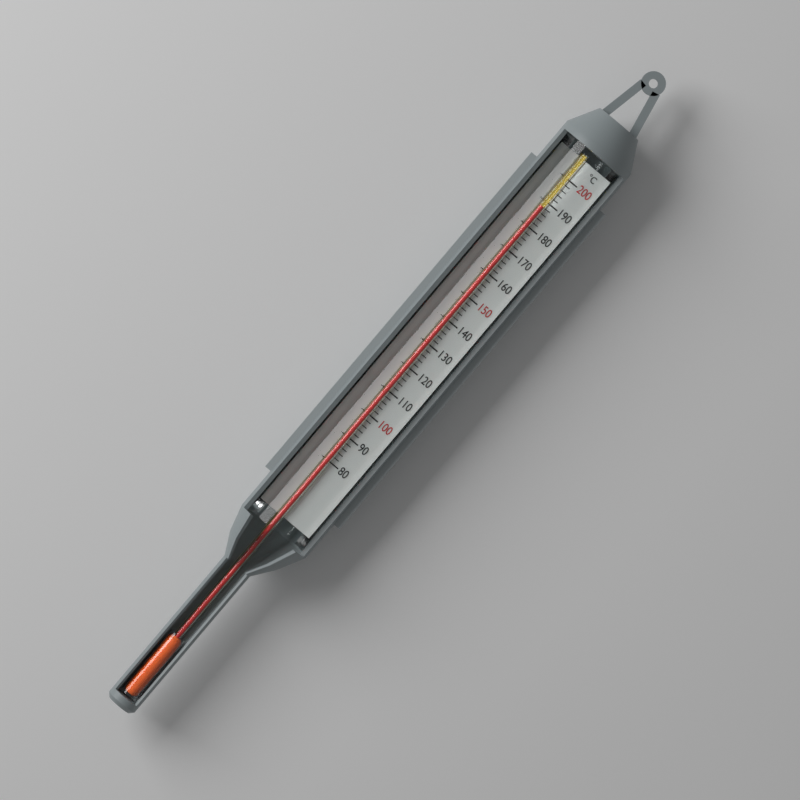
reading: 188 °C
